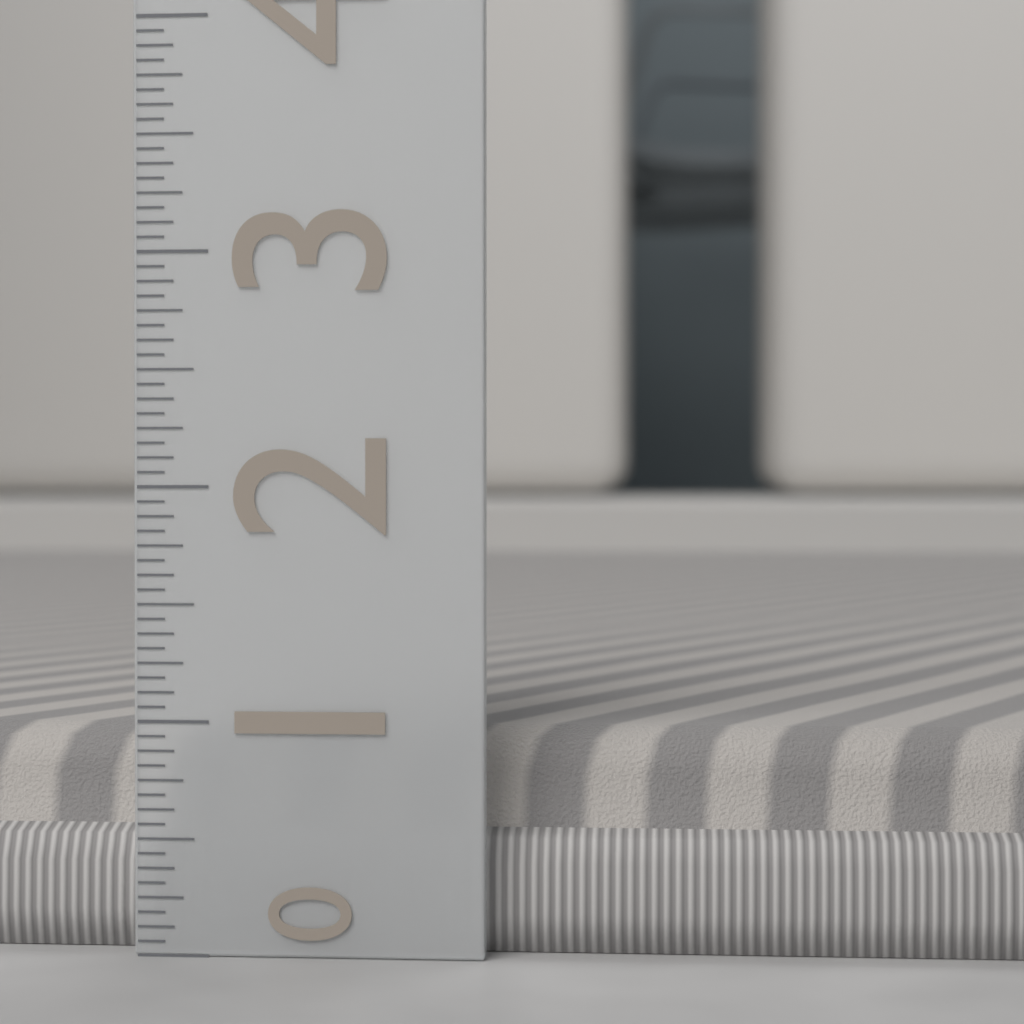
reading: 0.9375 (no unit)
